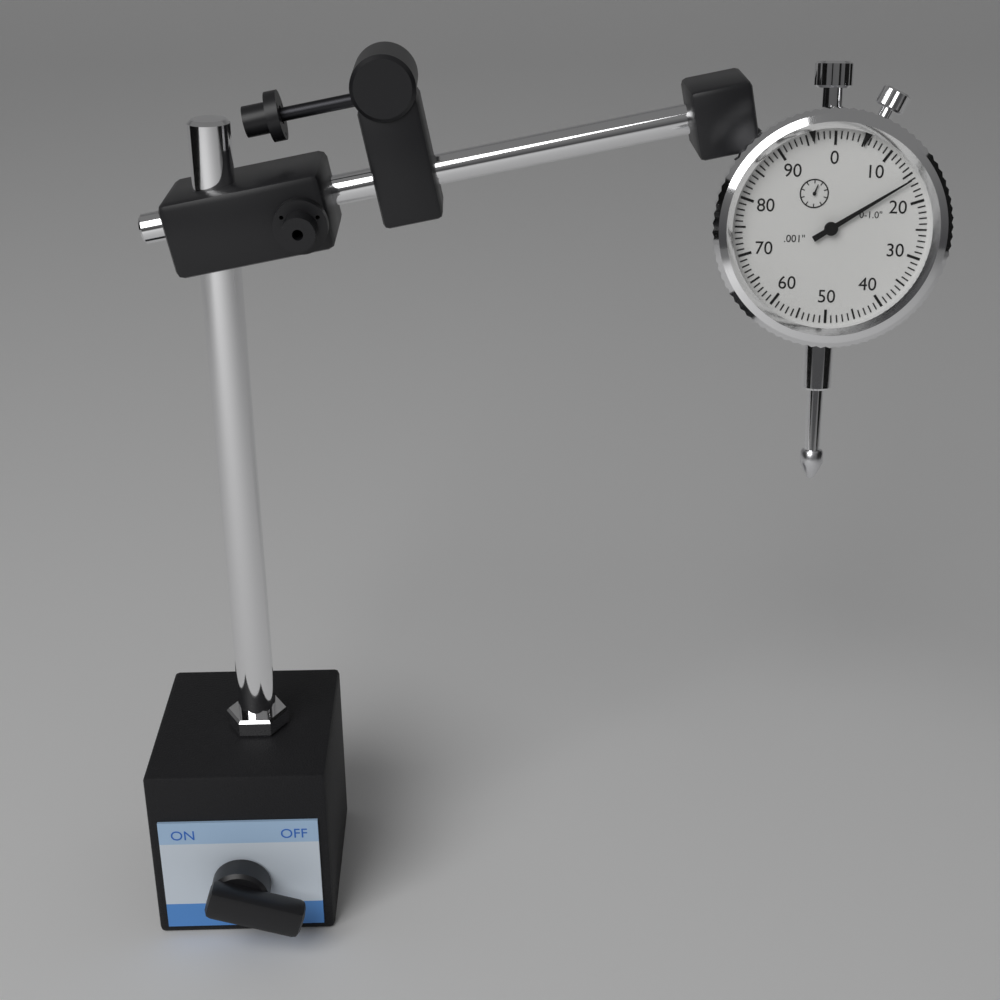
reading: 0.016 in
